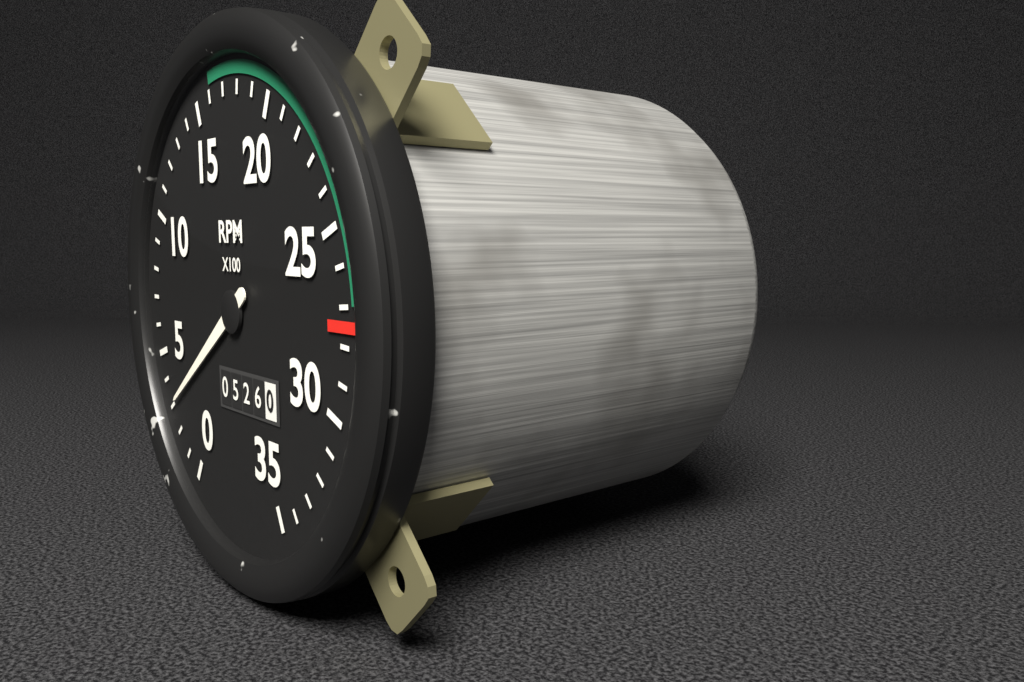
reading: 300 RPM
